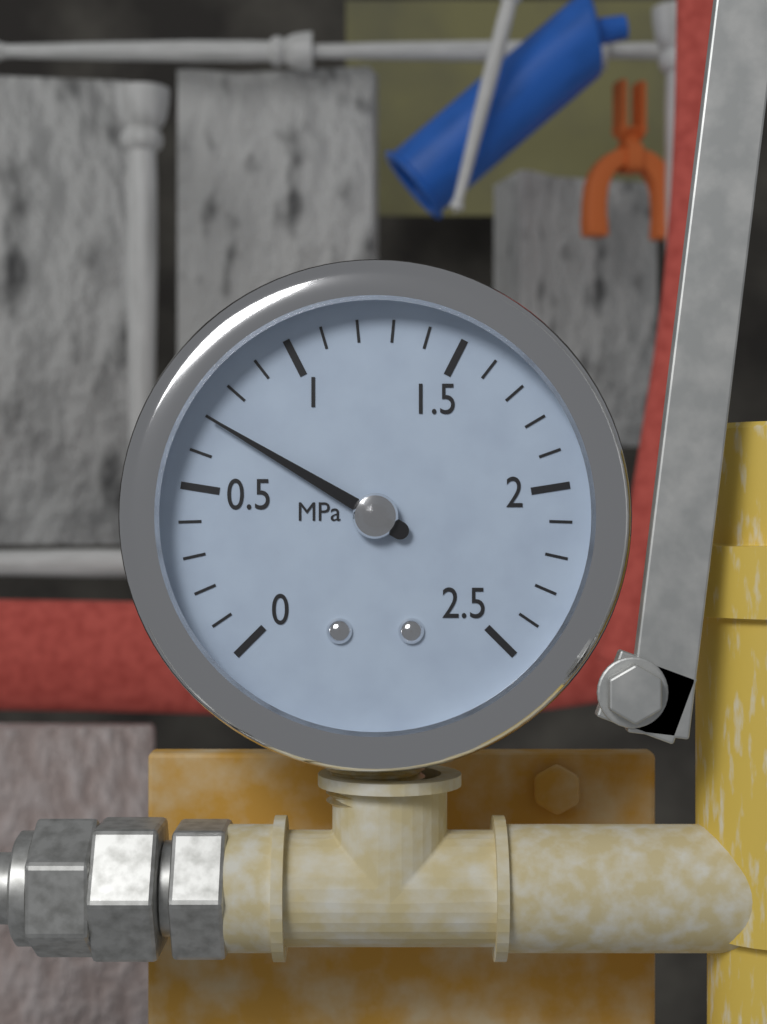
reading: 0.7 MPa
